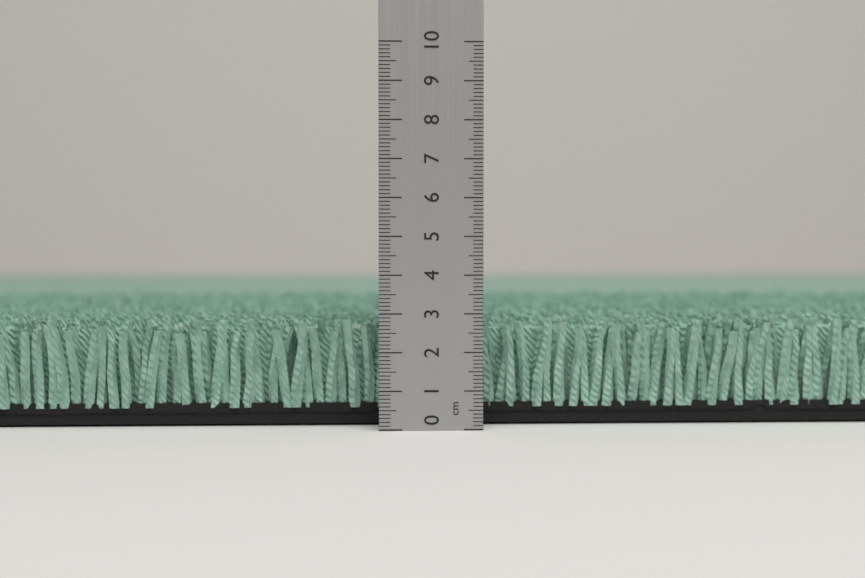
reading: 2.8 cm
